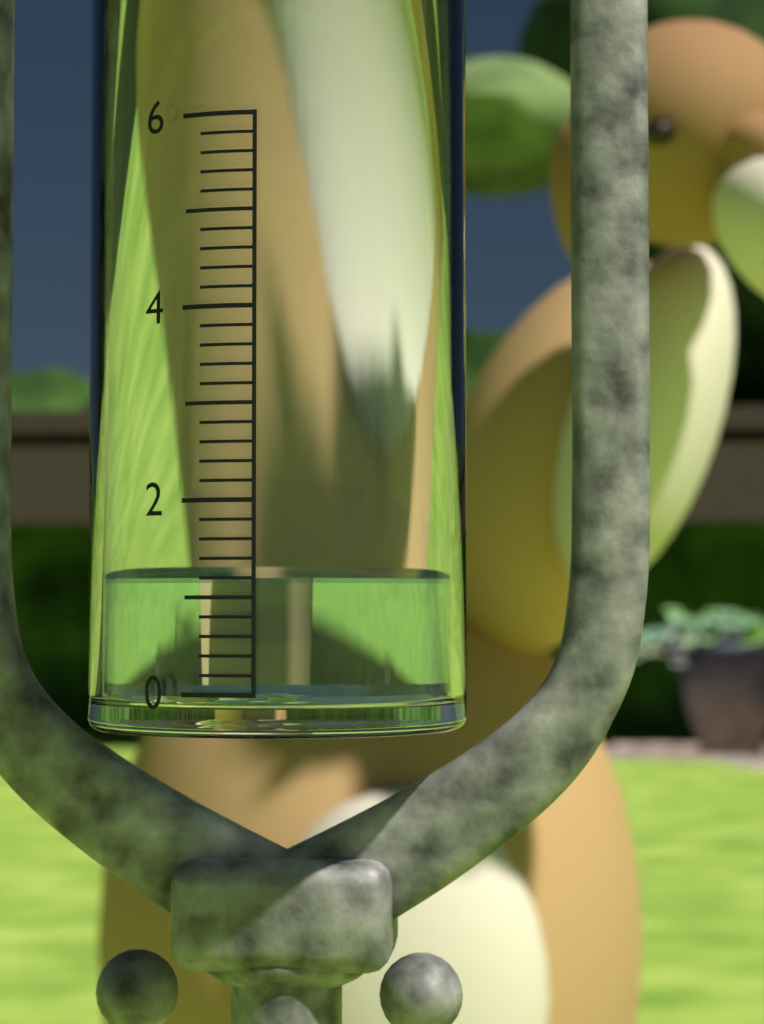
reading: 1.2 (no unit)
